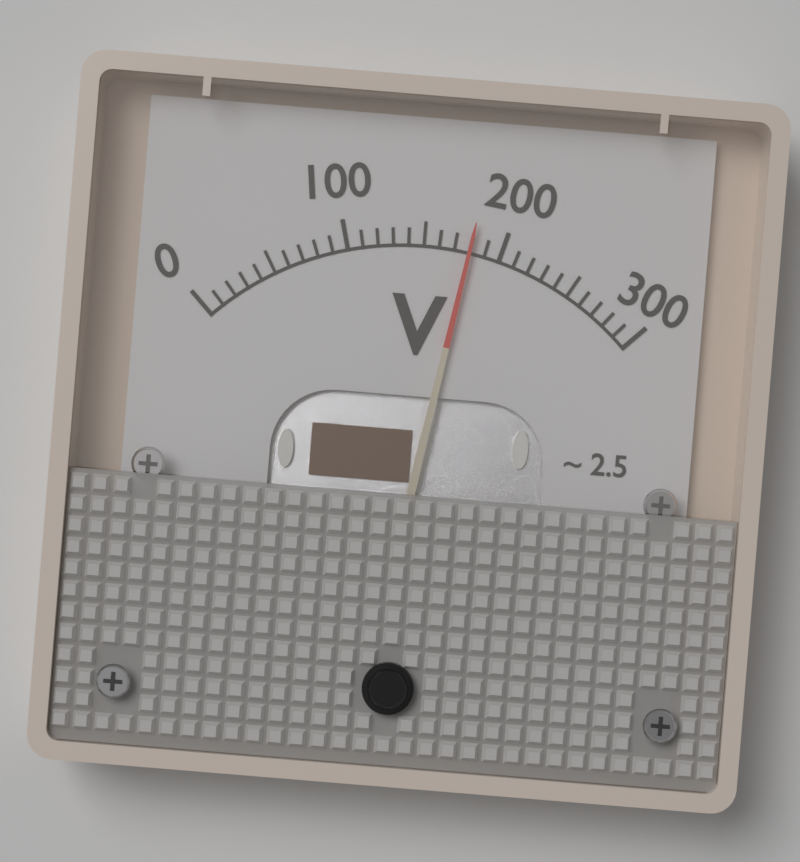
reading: 180 V
